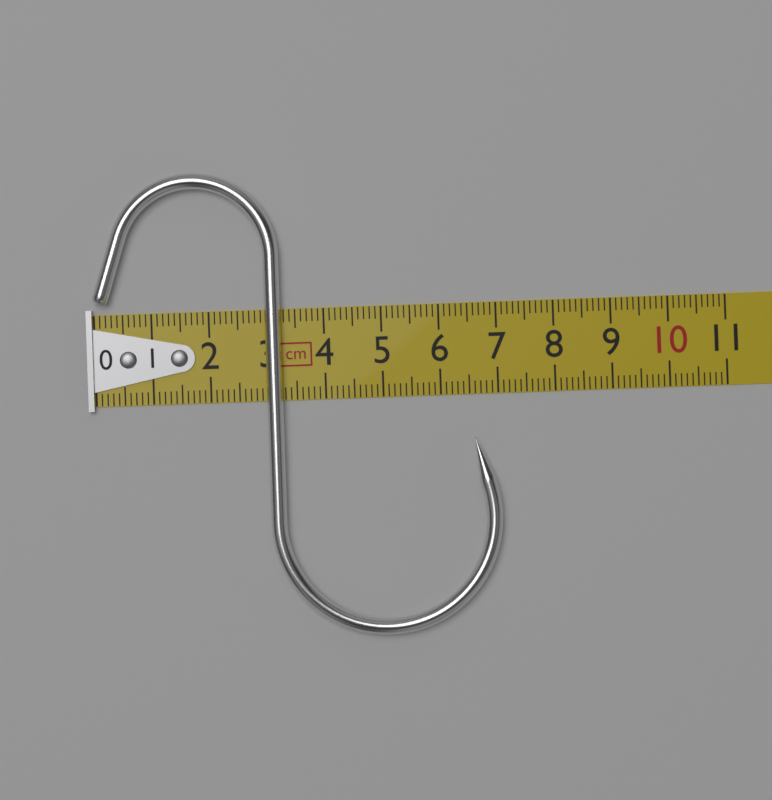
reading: 7.0 cm
